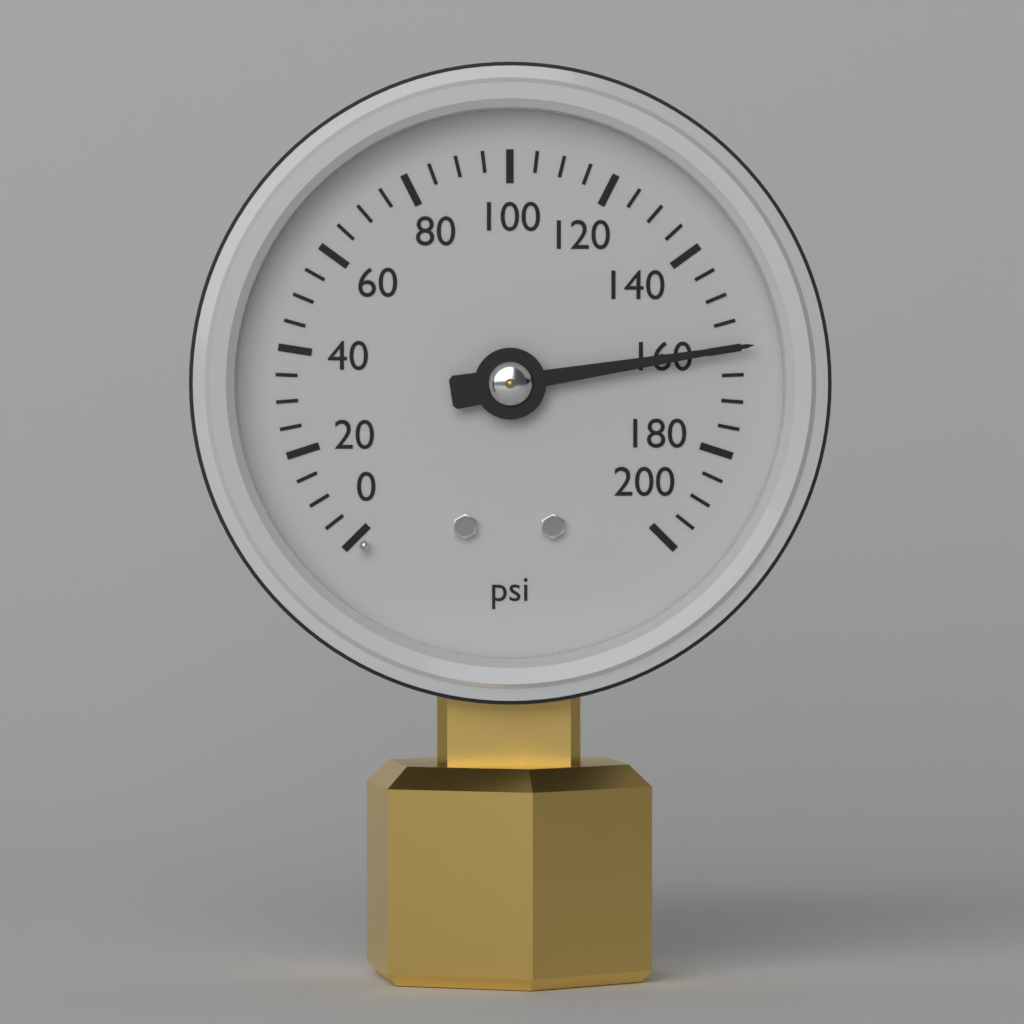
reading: 160 psi
